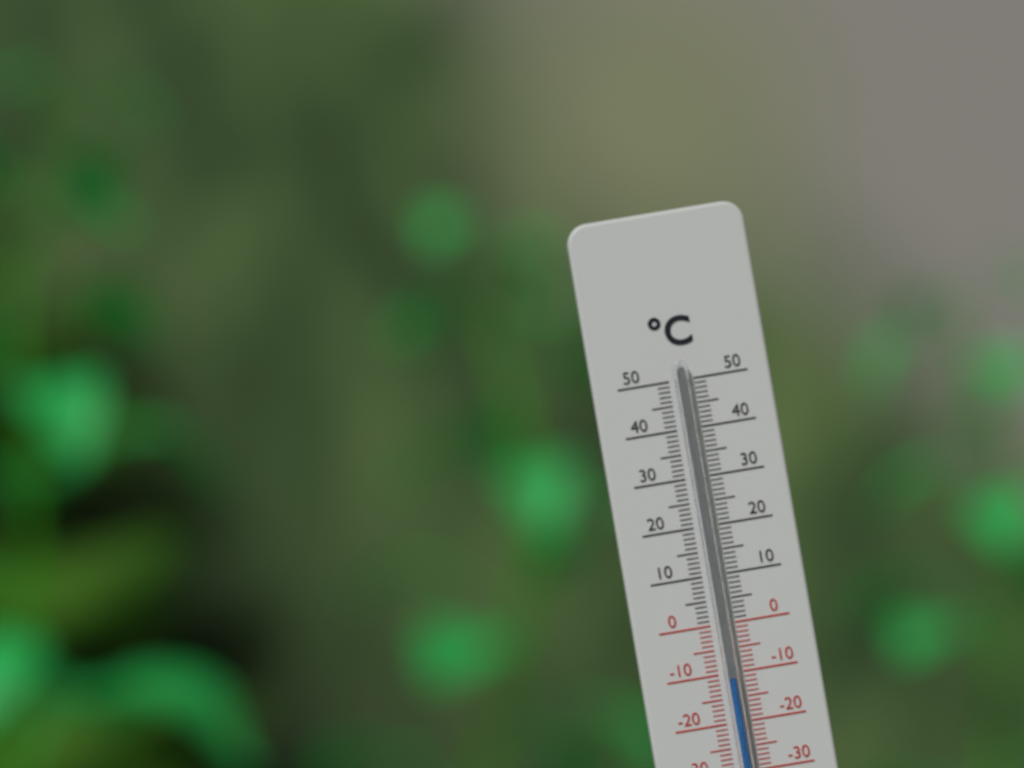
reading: -11 °C
